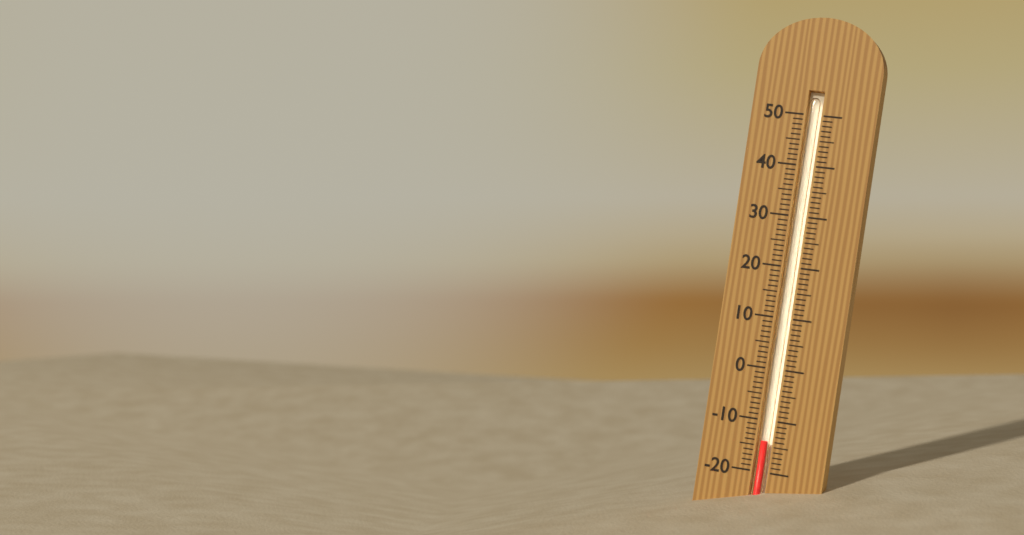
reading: -14 (no unit)
